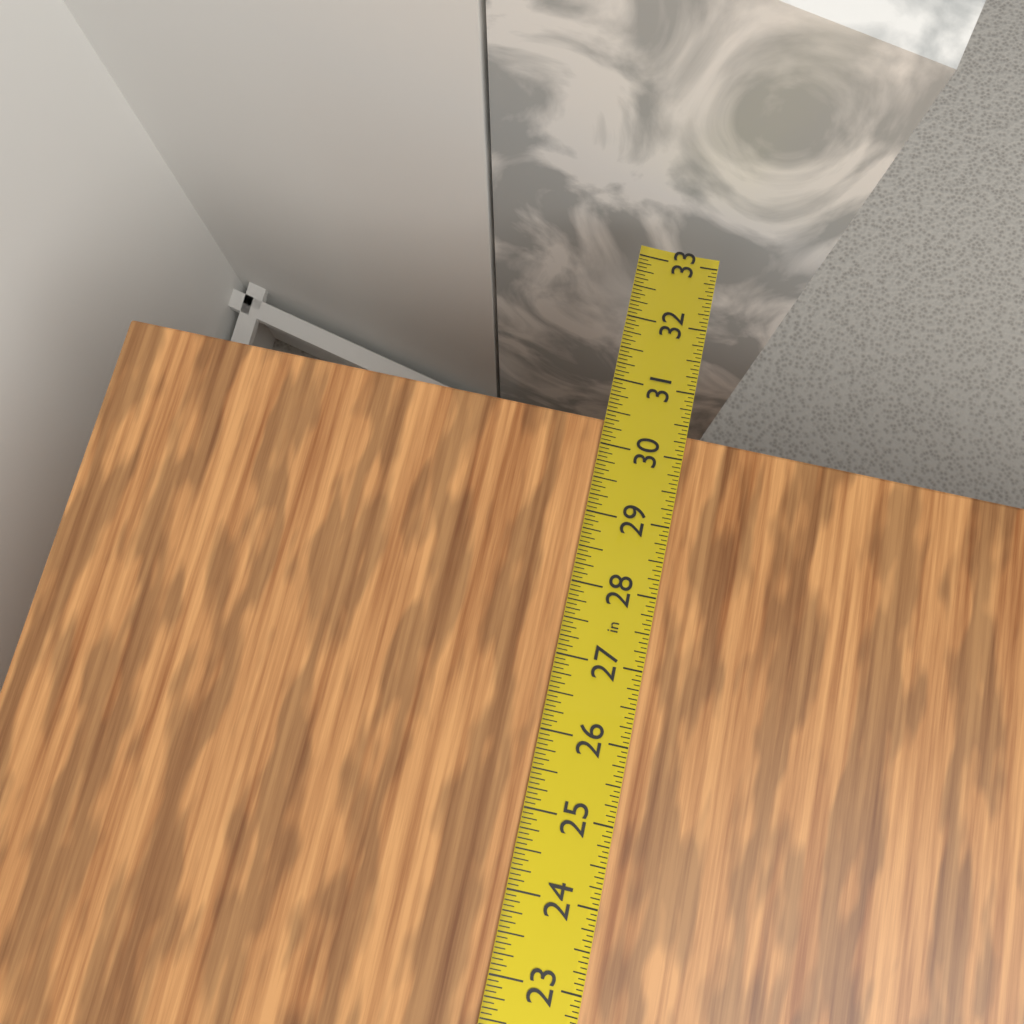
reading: 30.3750 in
